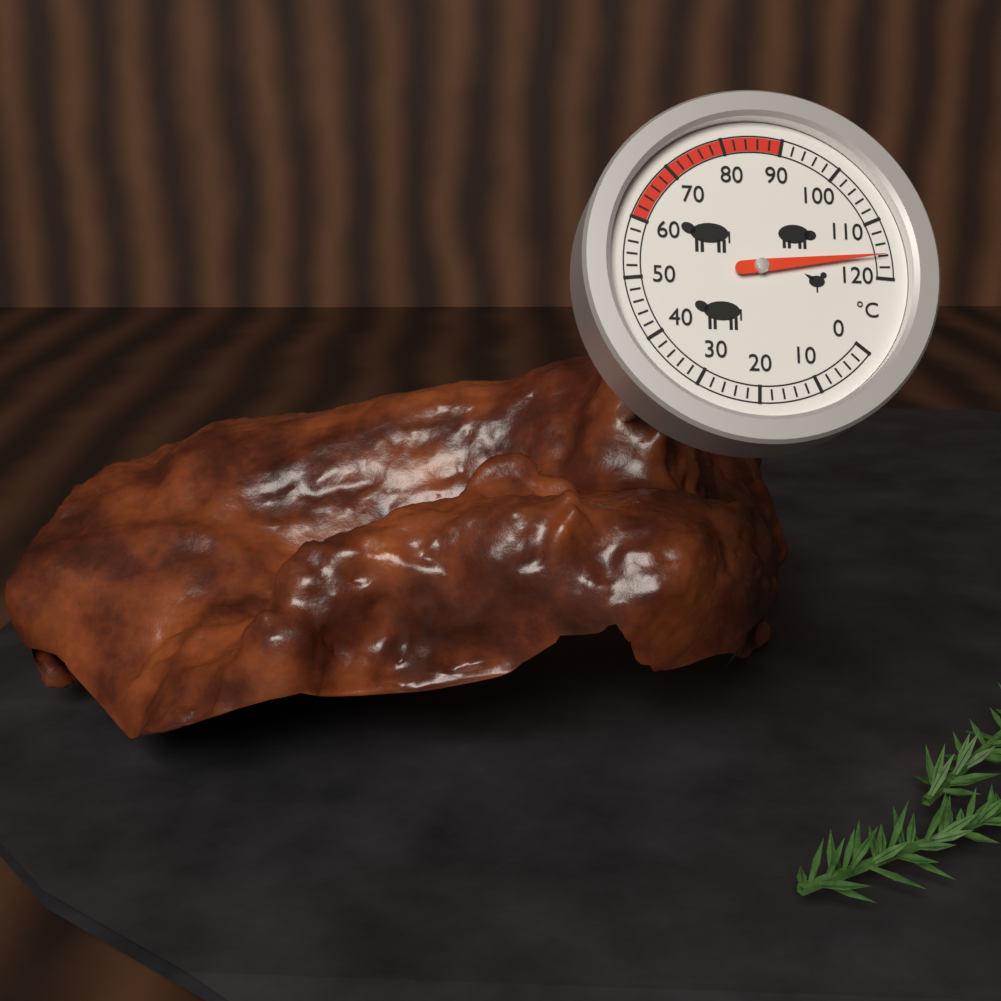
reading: 116 °C
